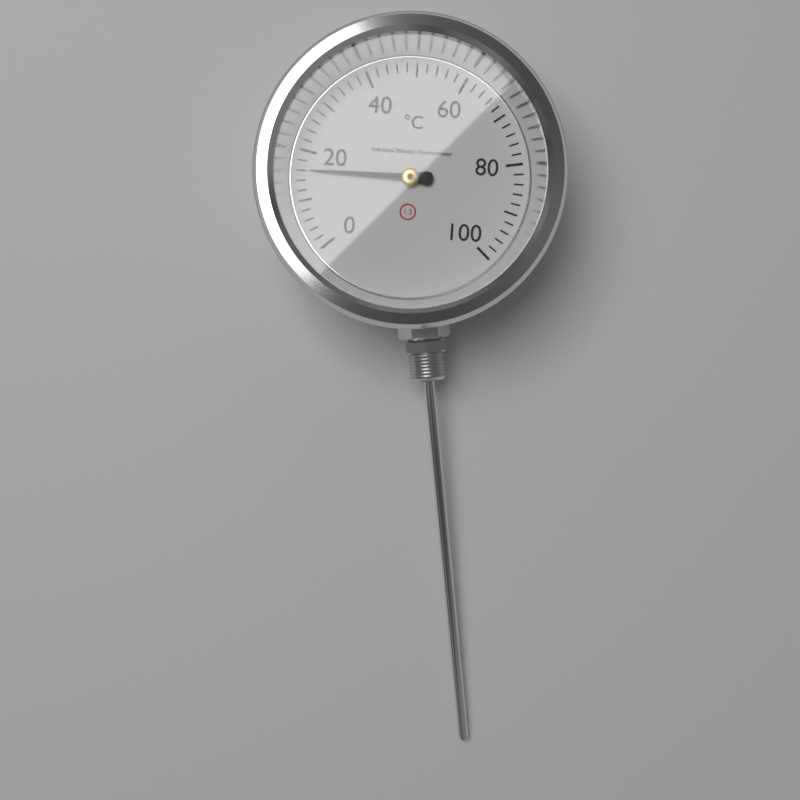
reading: 16 °C
